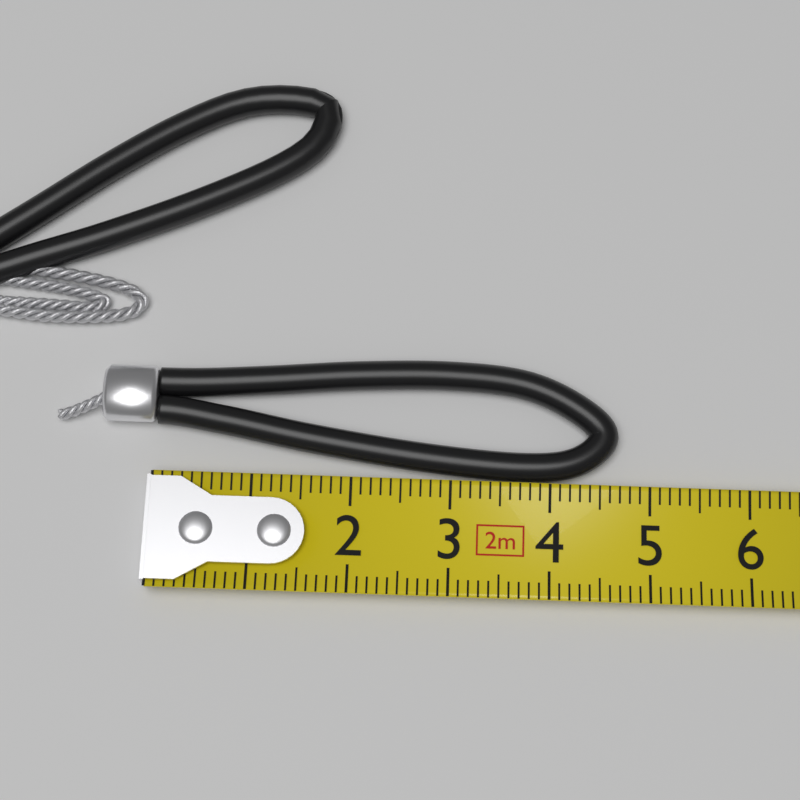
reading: 4.7 cm
